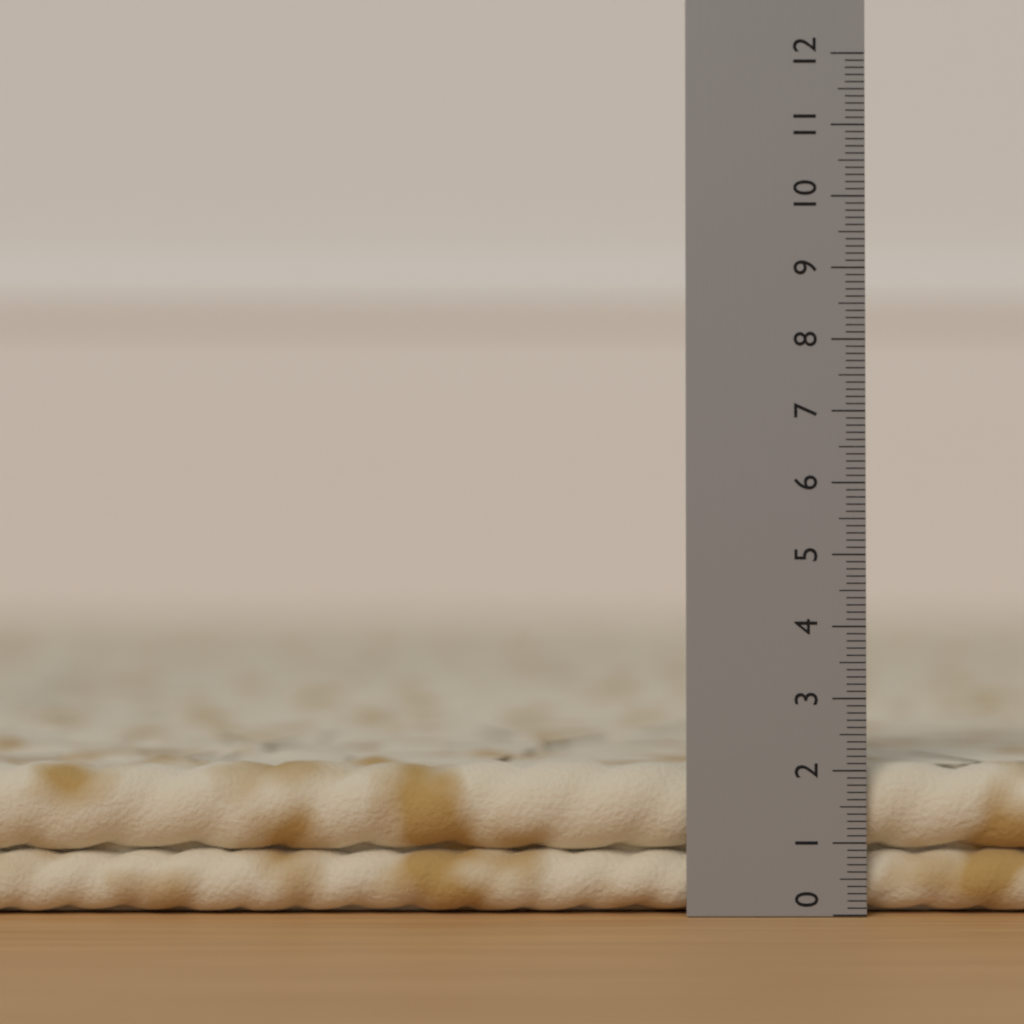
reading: 2.1 (no unit)
